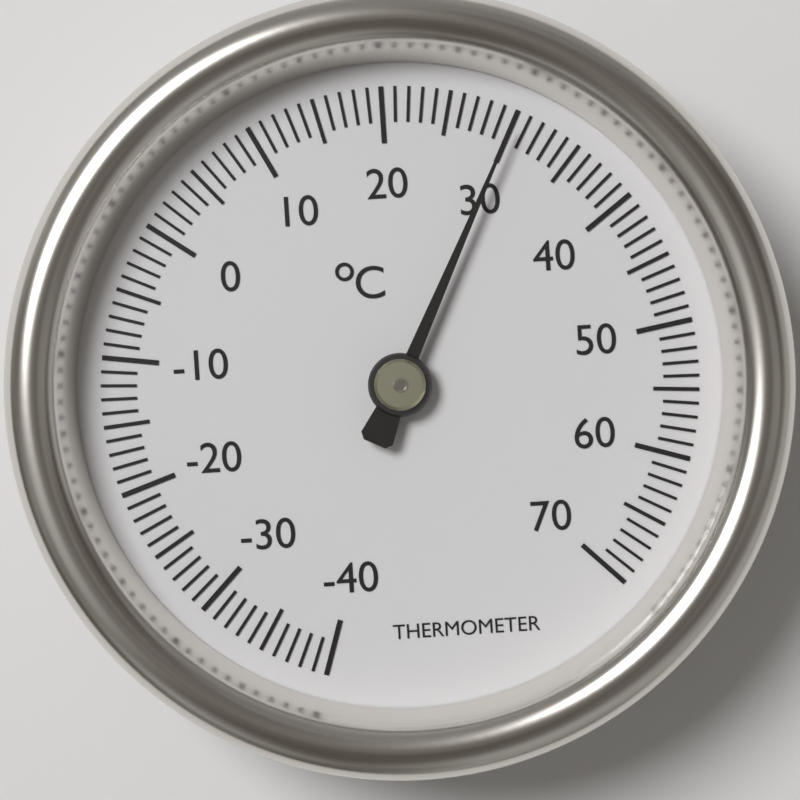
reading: 30 °C
